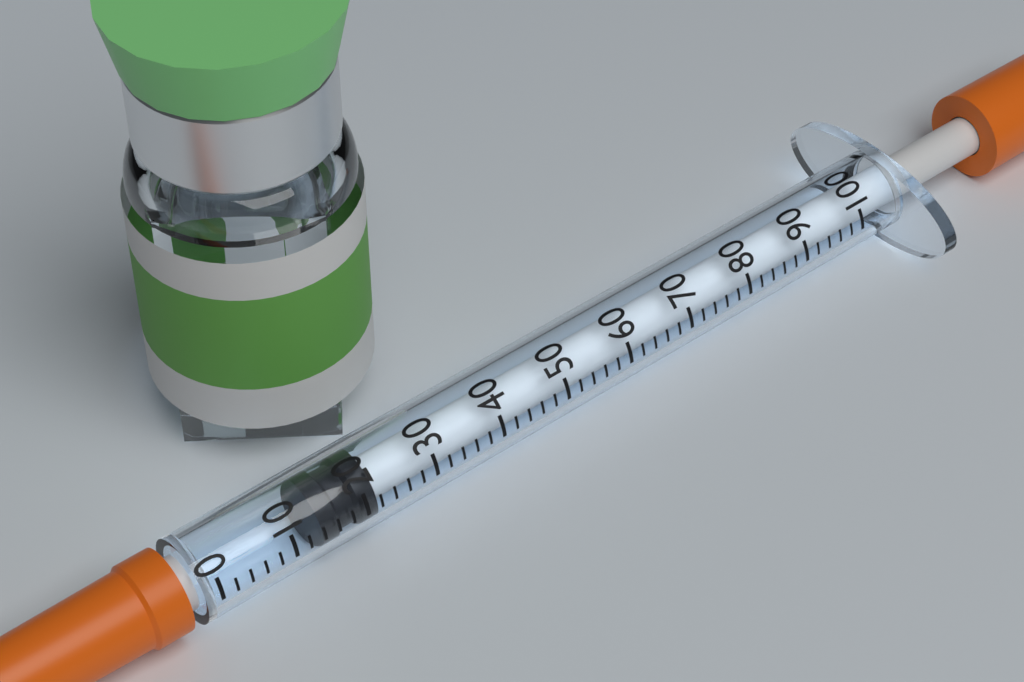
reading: 14 (no unit)
